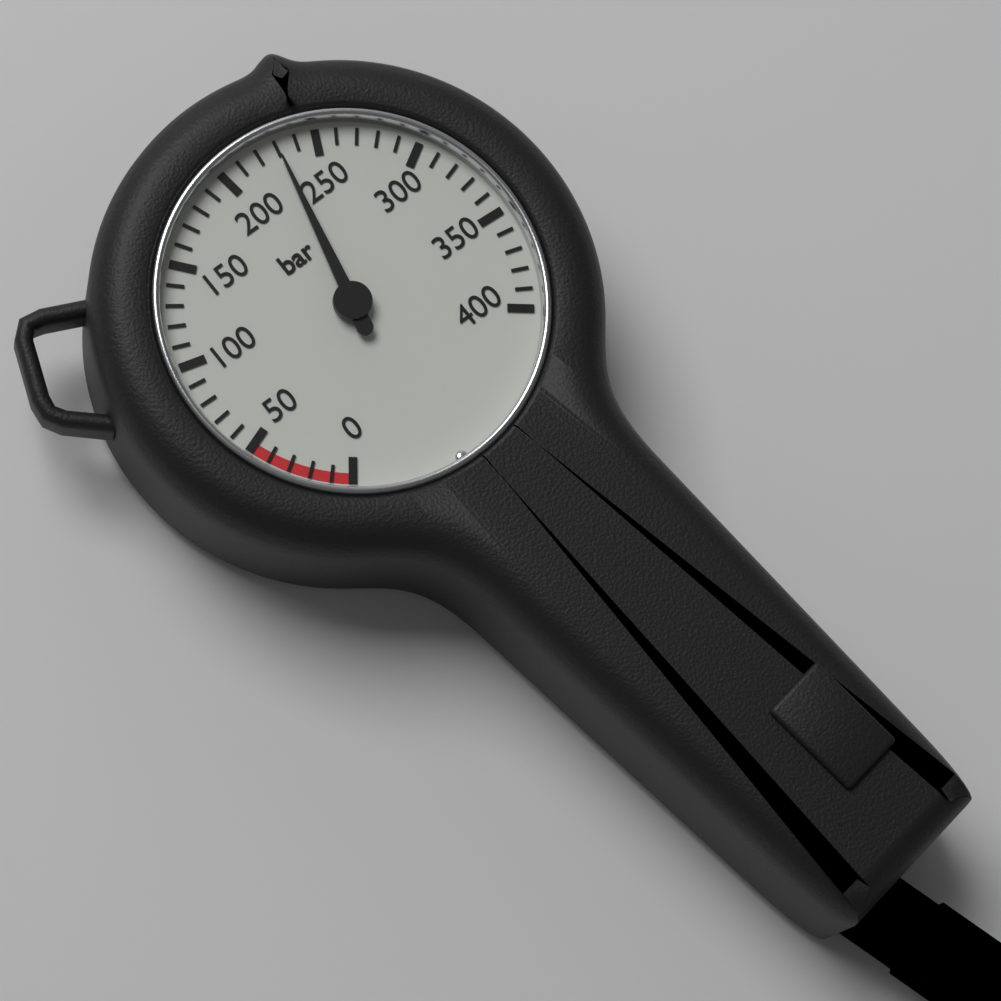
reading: 230 bar
